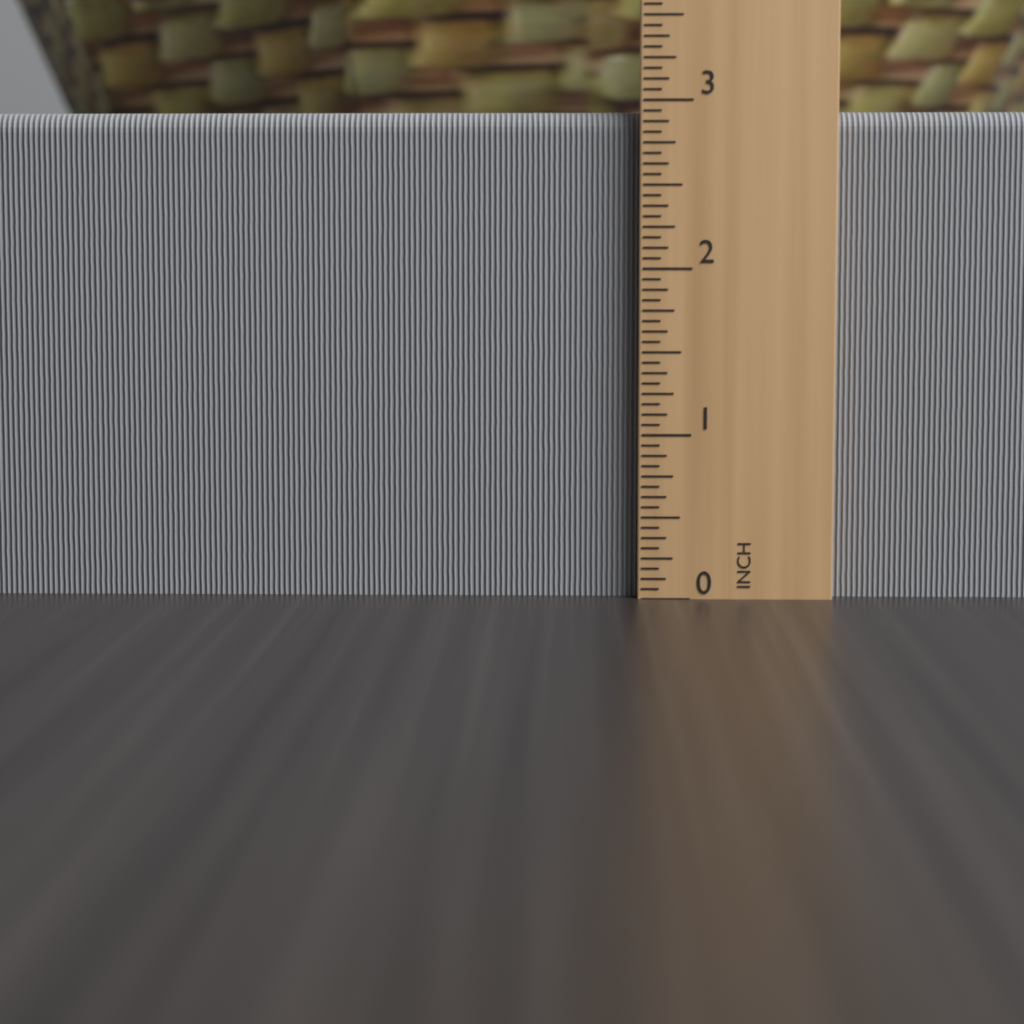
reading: 2.9375 in
